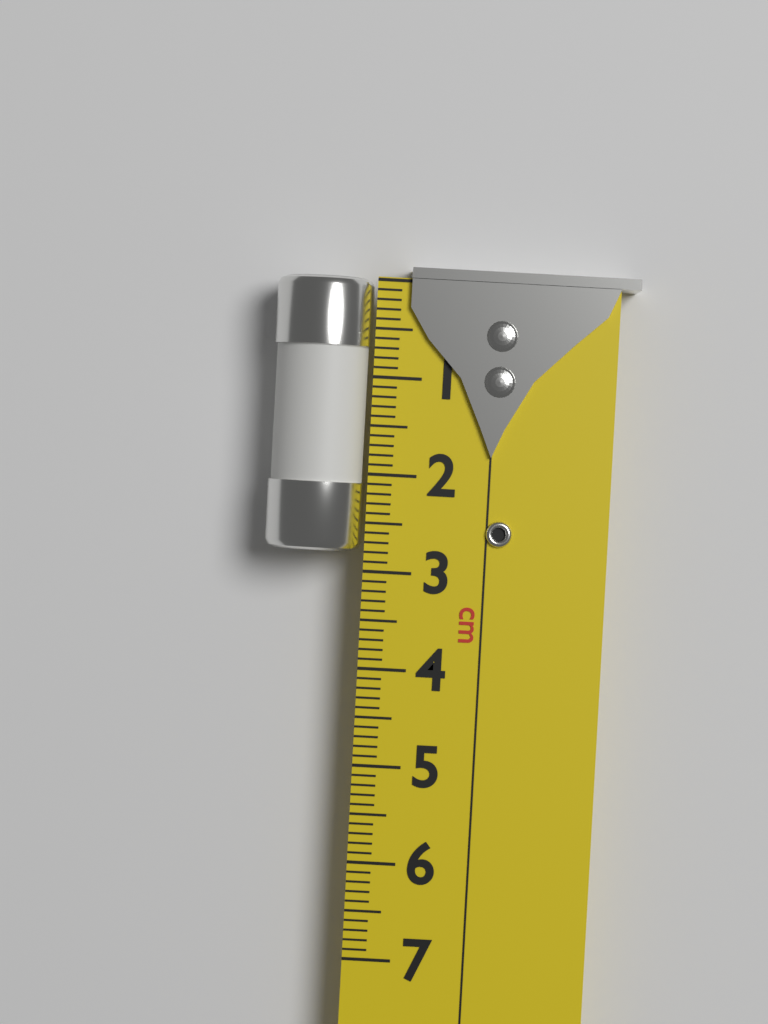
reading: 2.8 cm
